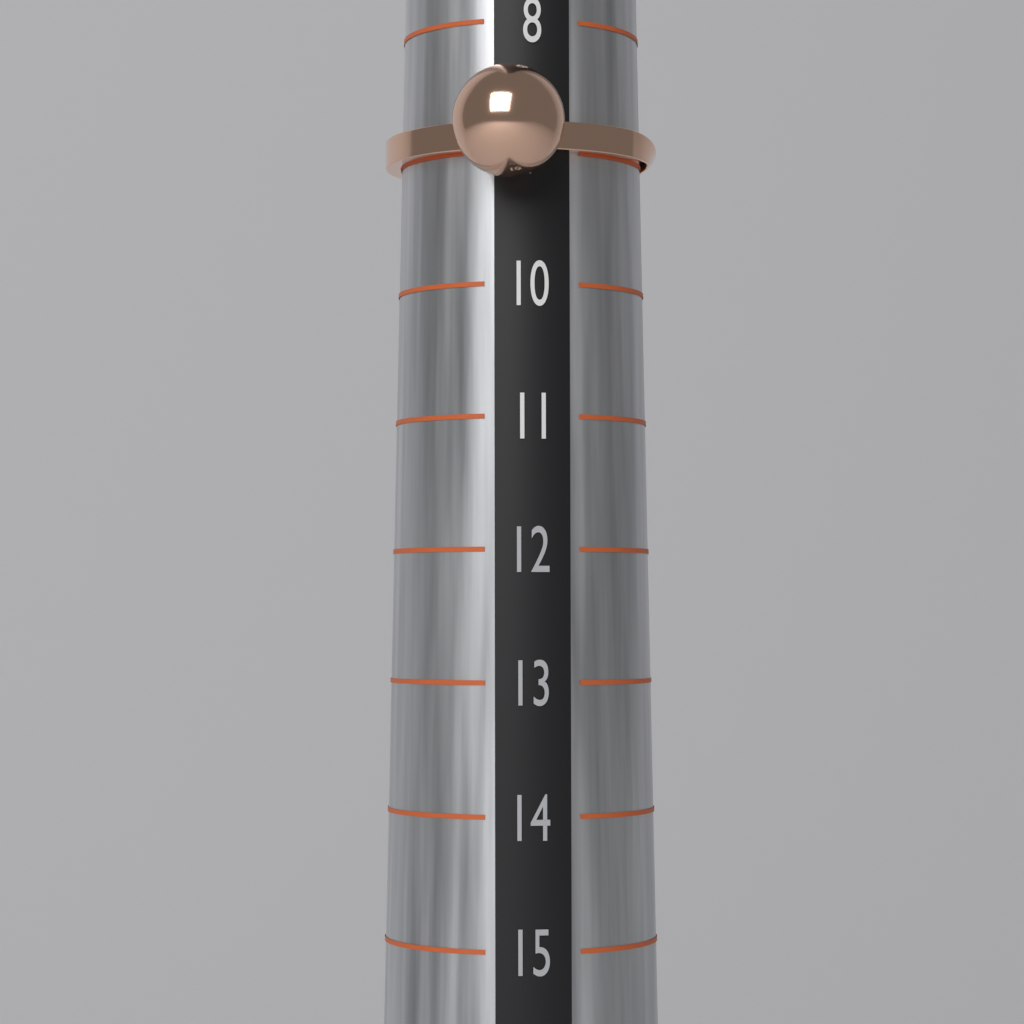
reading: 9 (no unit)
